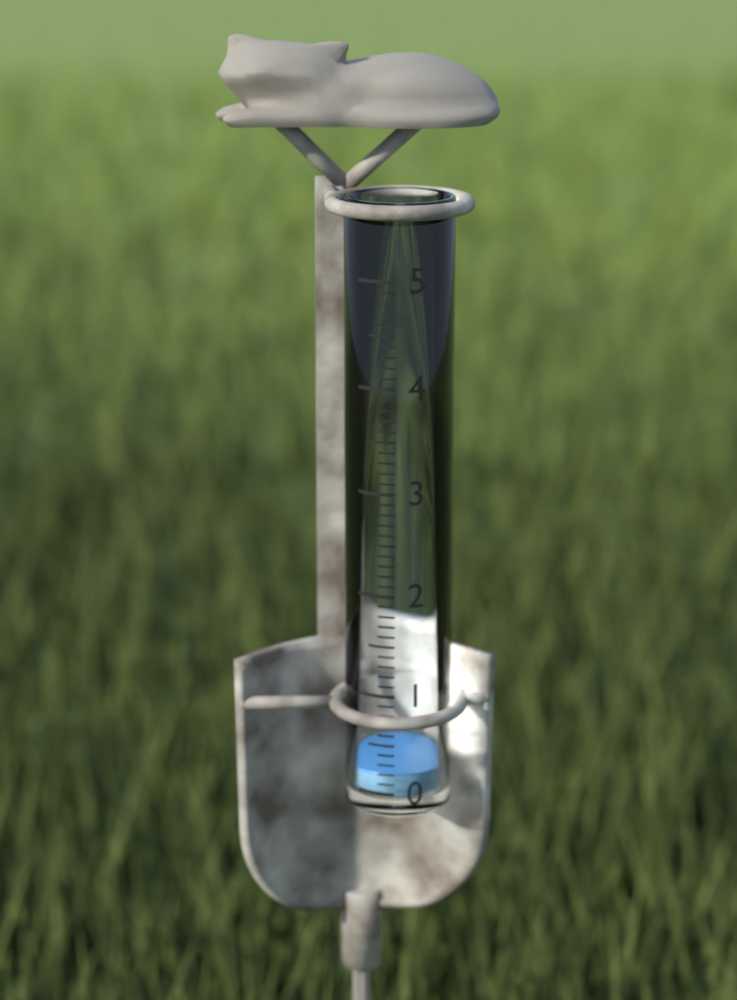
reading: 0.2 (no unit)
